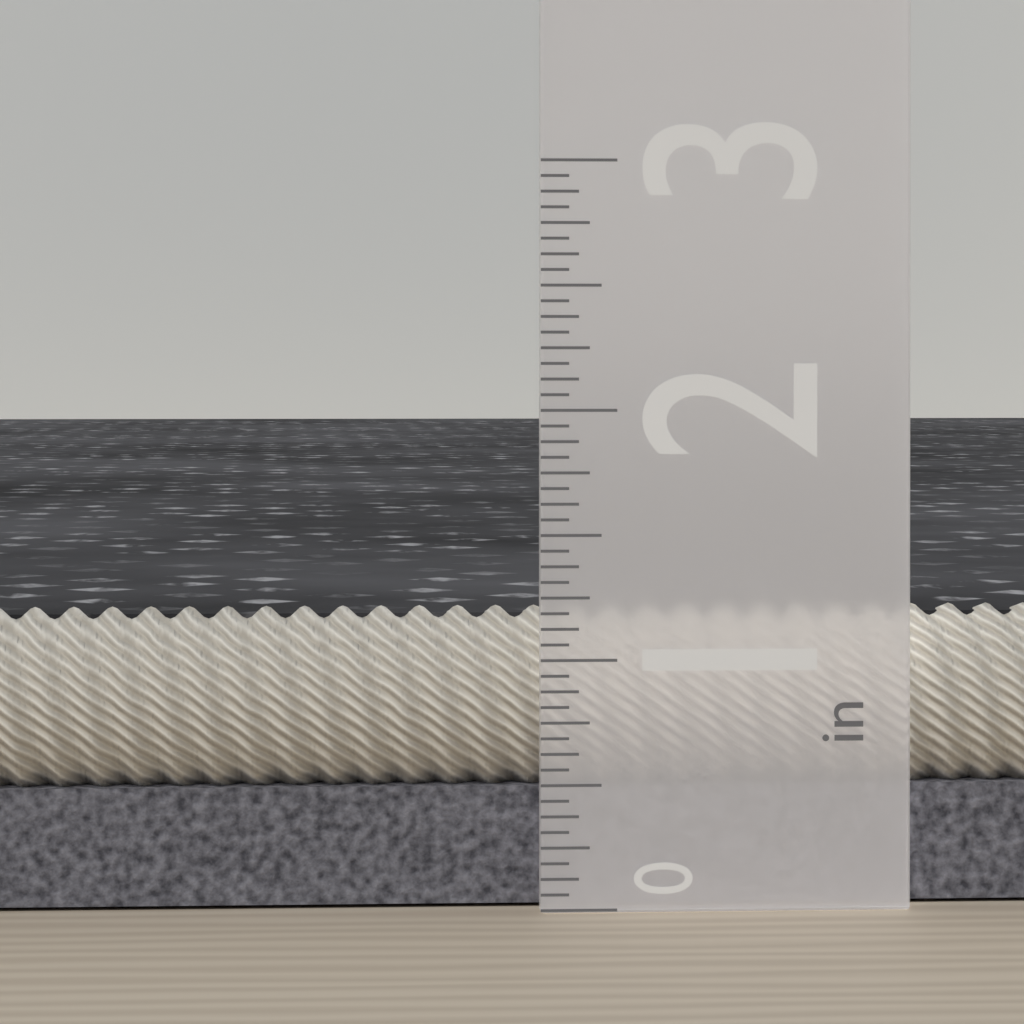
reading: 1.1875 in
